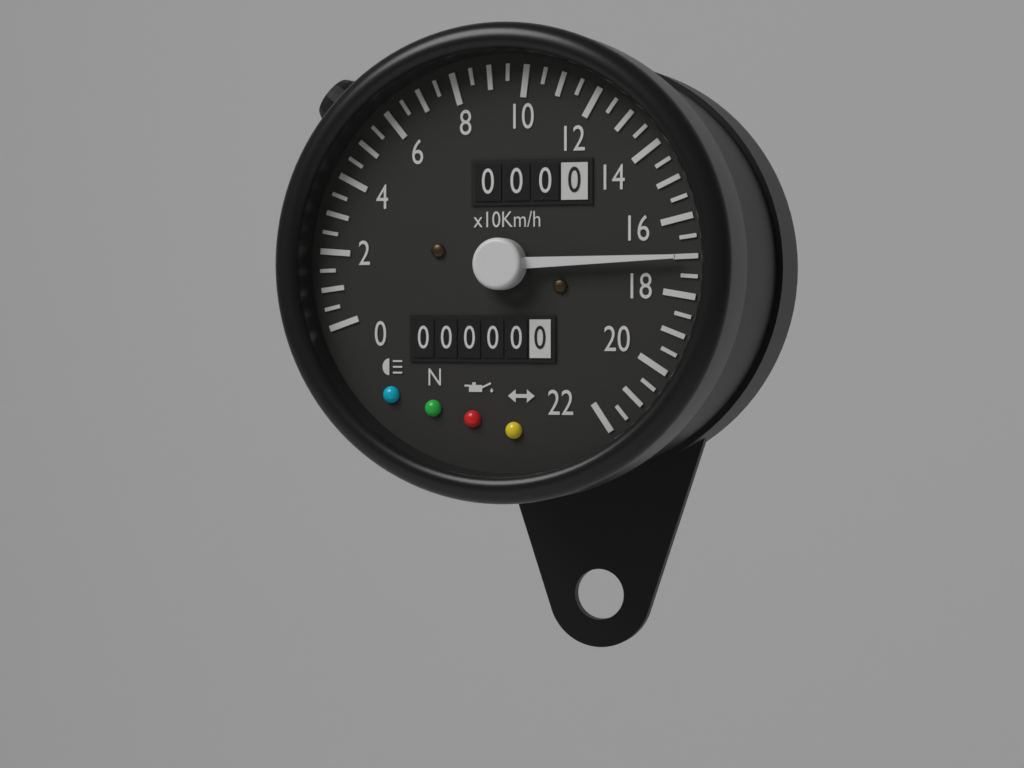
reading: 170 km/h
